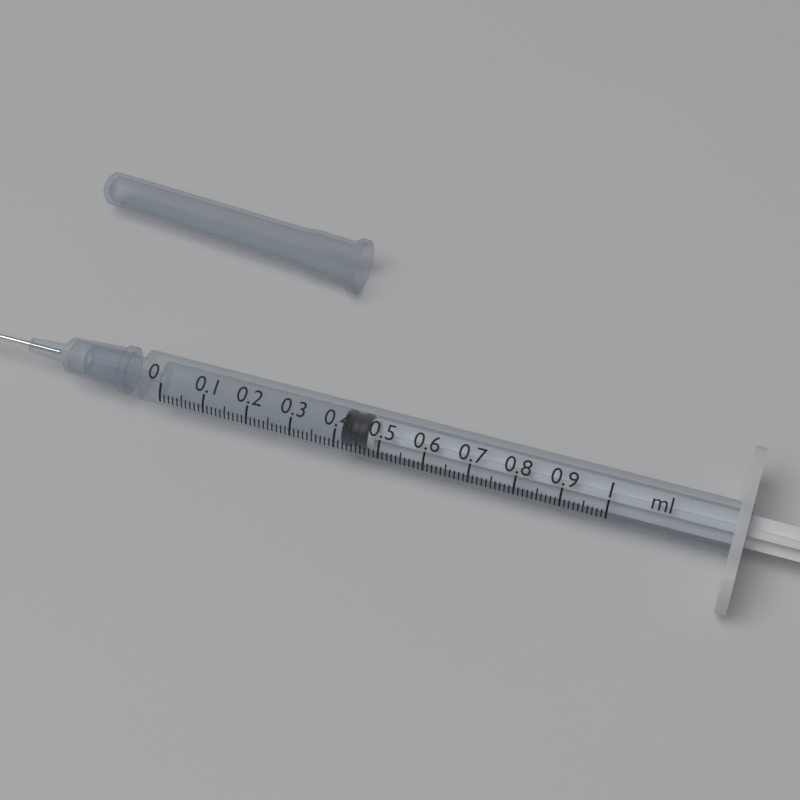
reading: 0.41 ml
